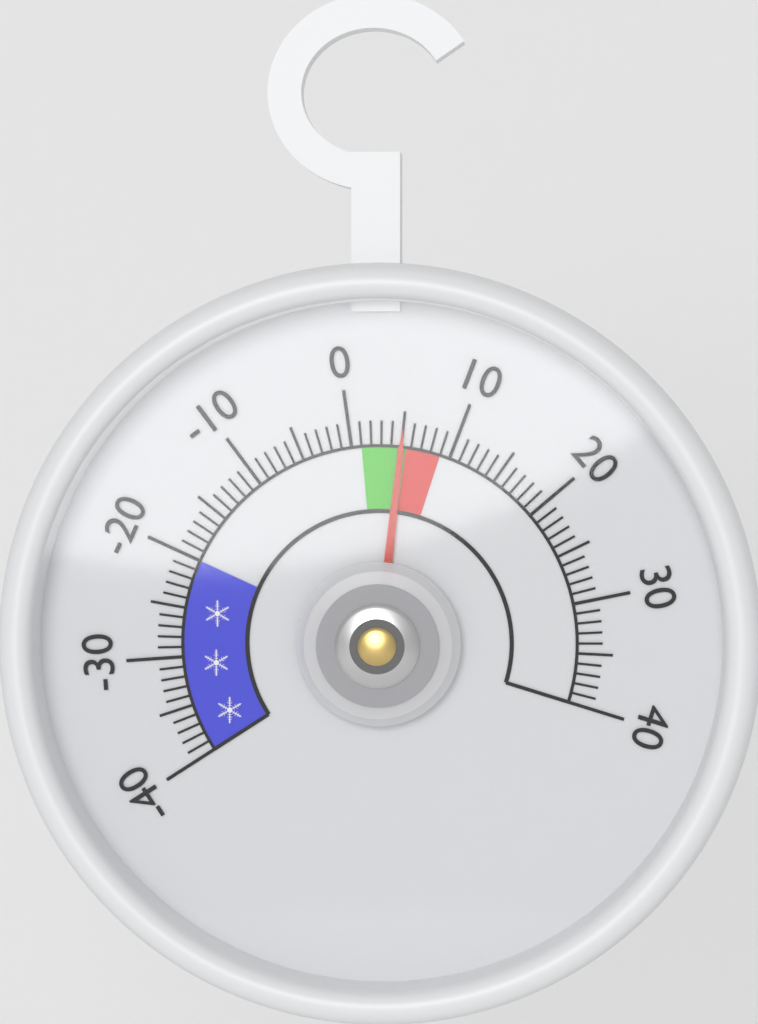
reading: 5 (no unit)
